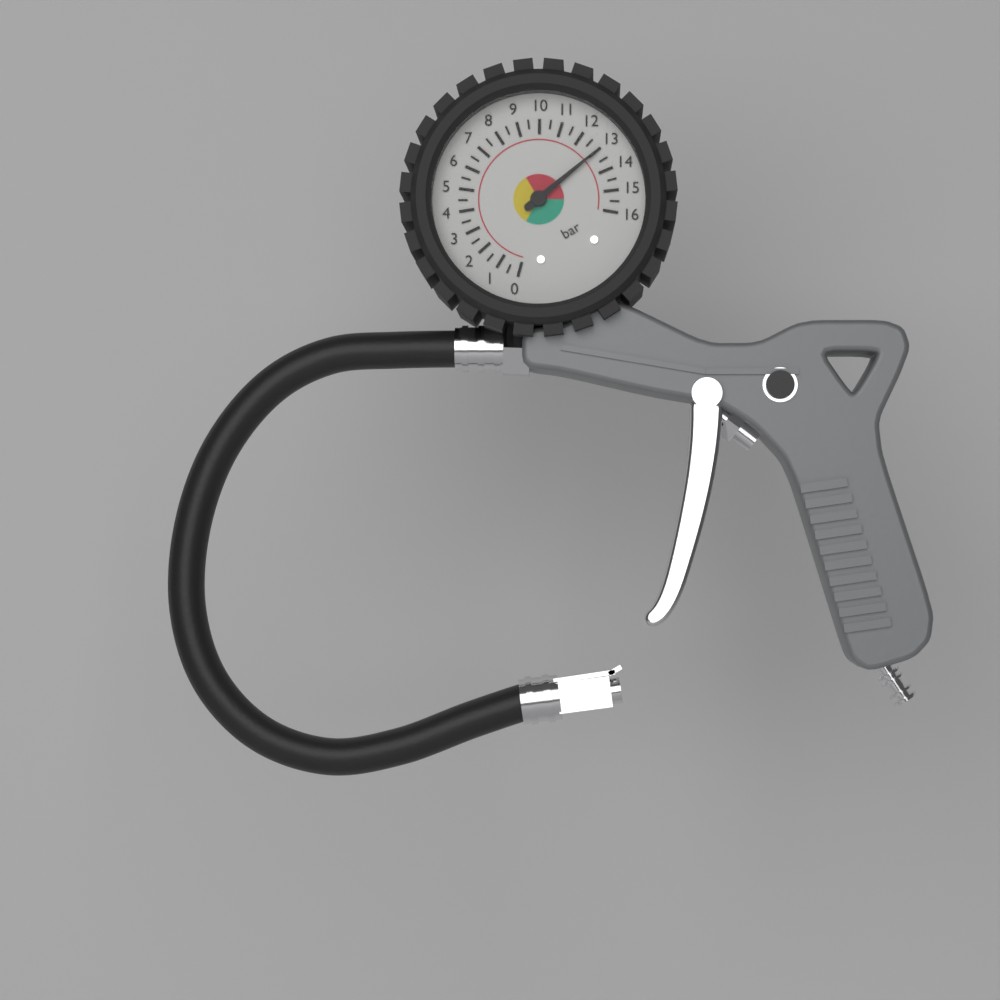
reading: 13.0 bar
